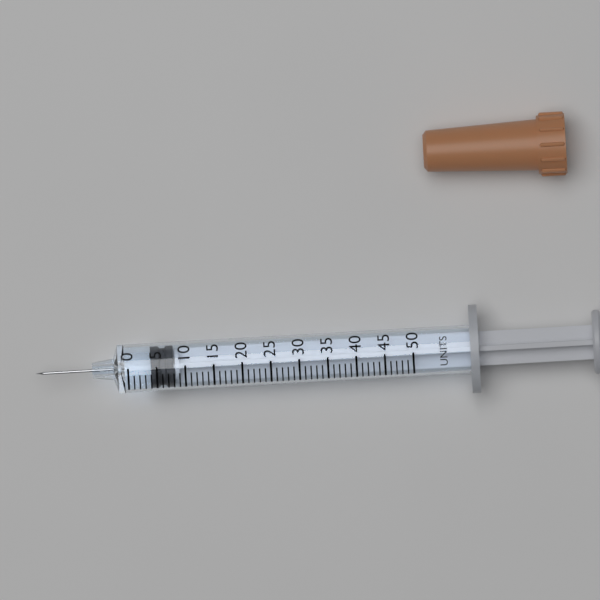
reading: 4 units
